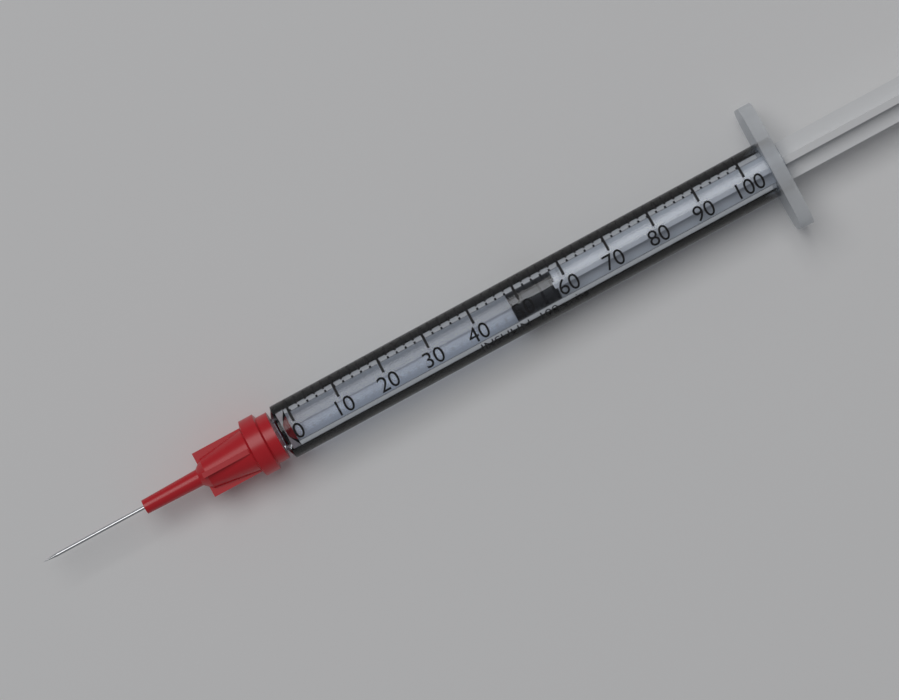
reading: 48 units
